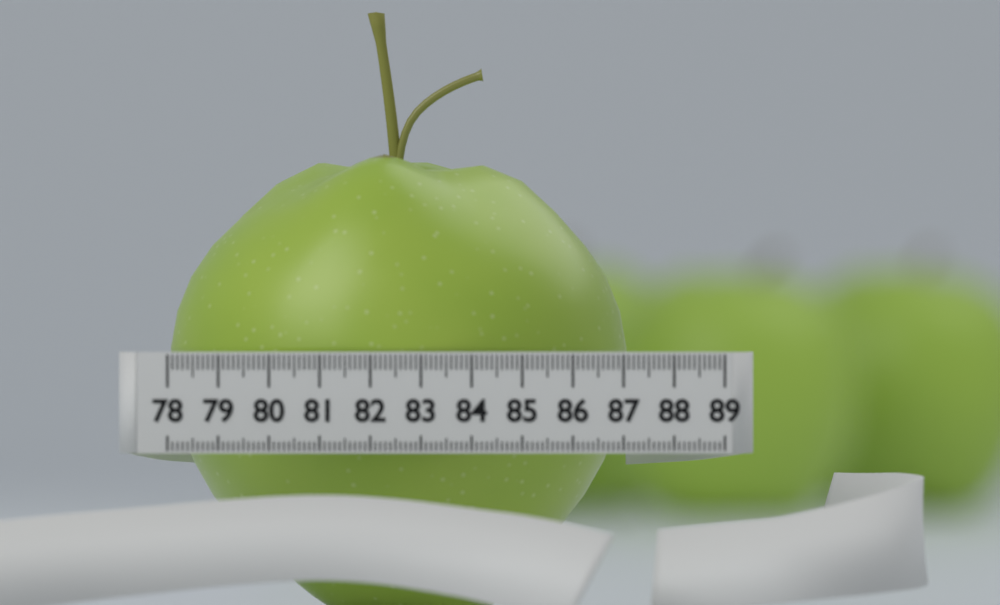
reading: 87.2 (no unit)
